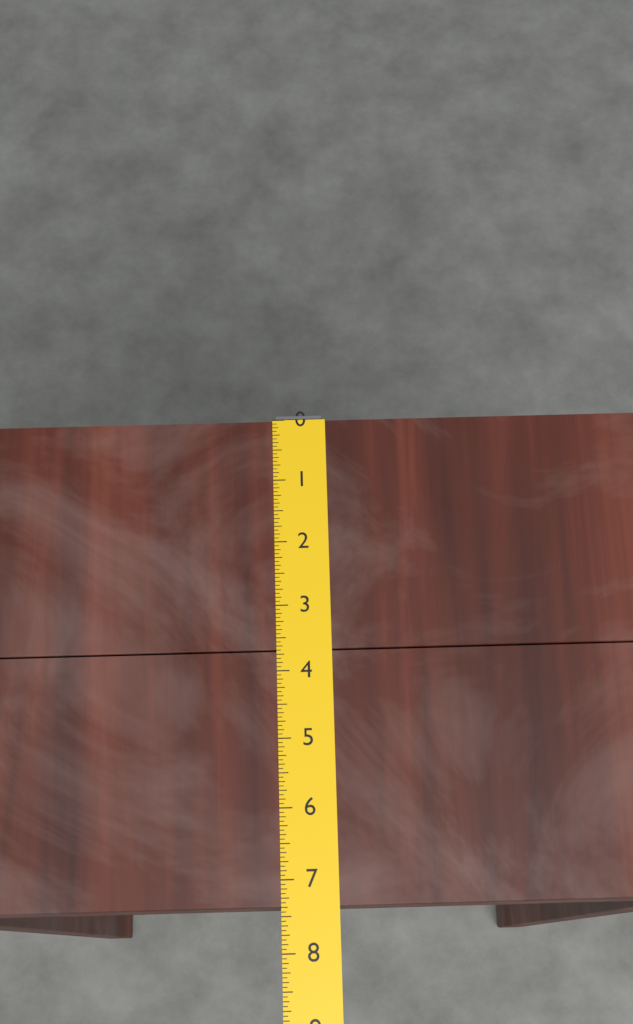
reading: 7.3750 (no unit)
